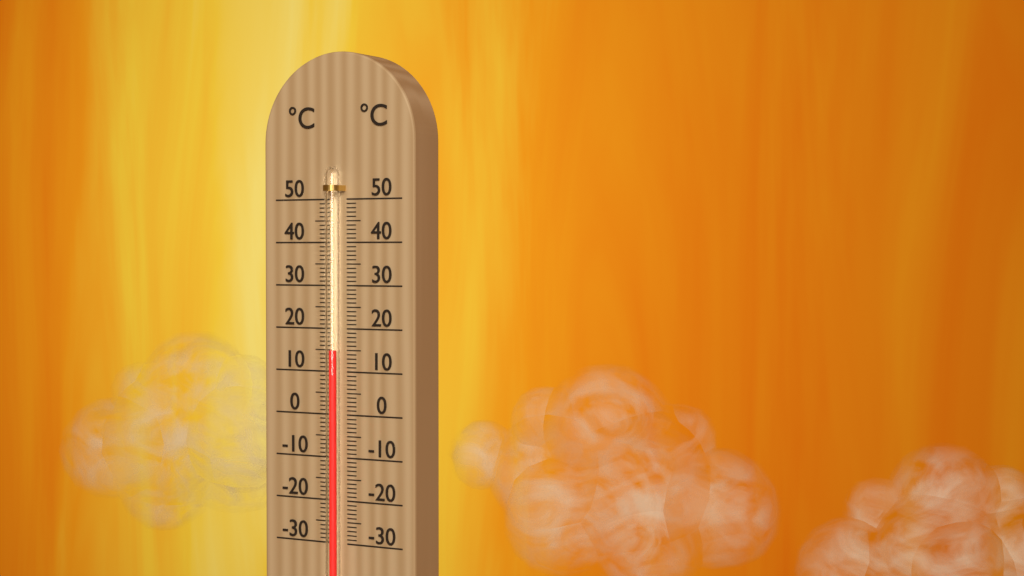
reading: 15 °C
